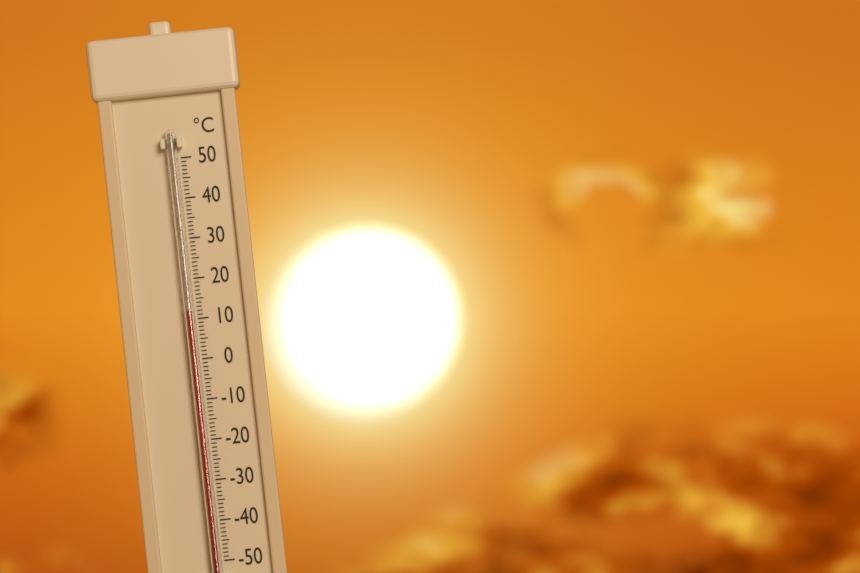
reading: 12 °C
